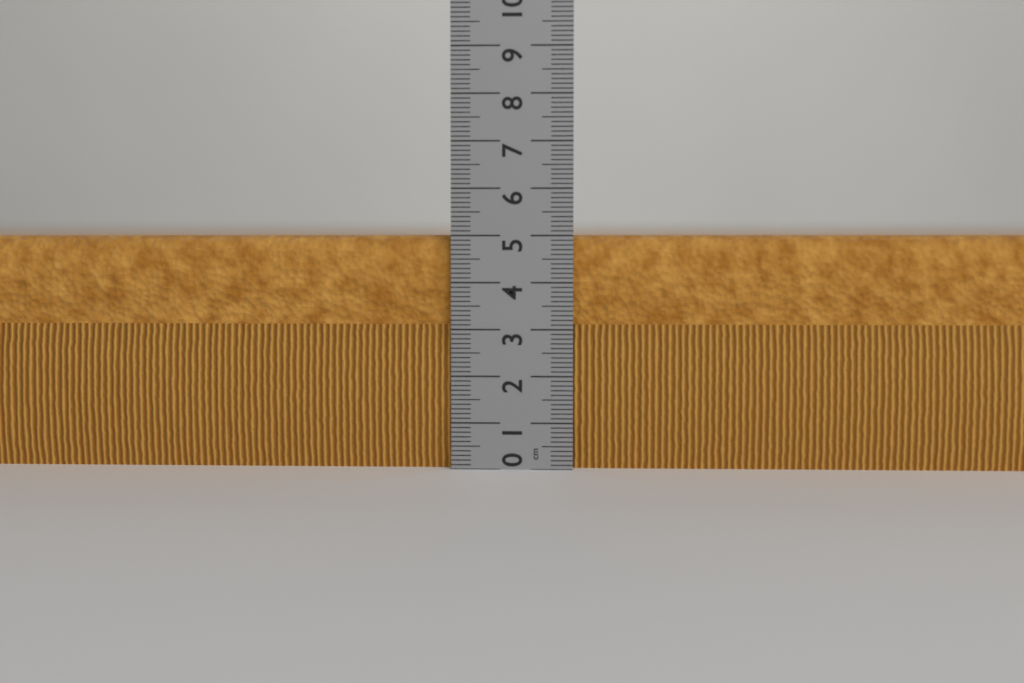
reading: 5.0 cm
